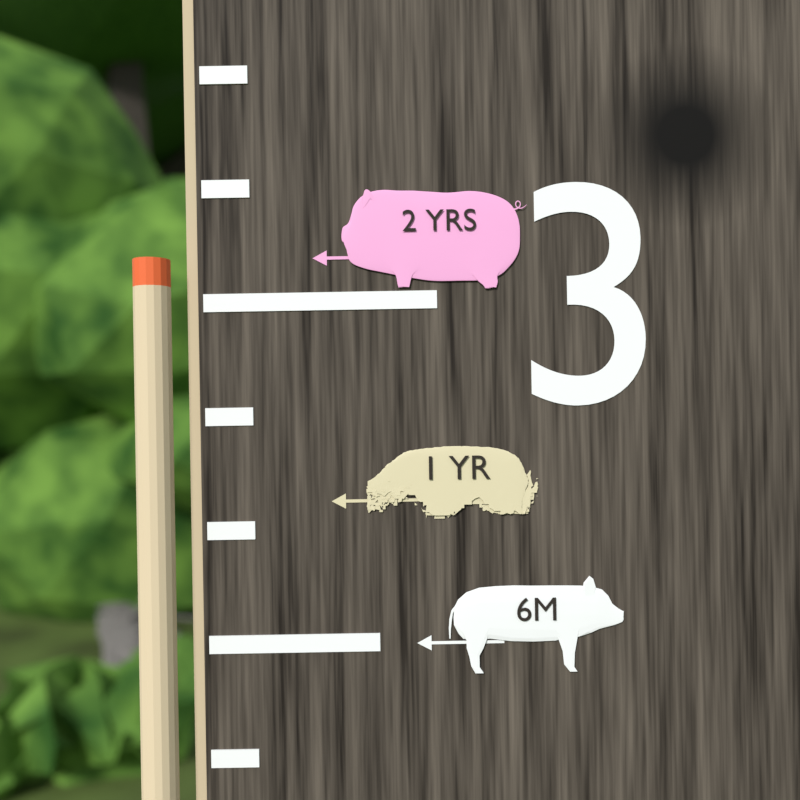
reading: 3.030000 (no unit)
